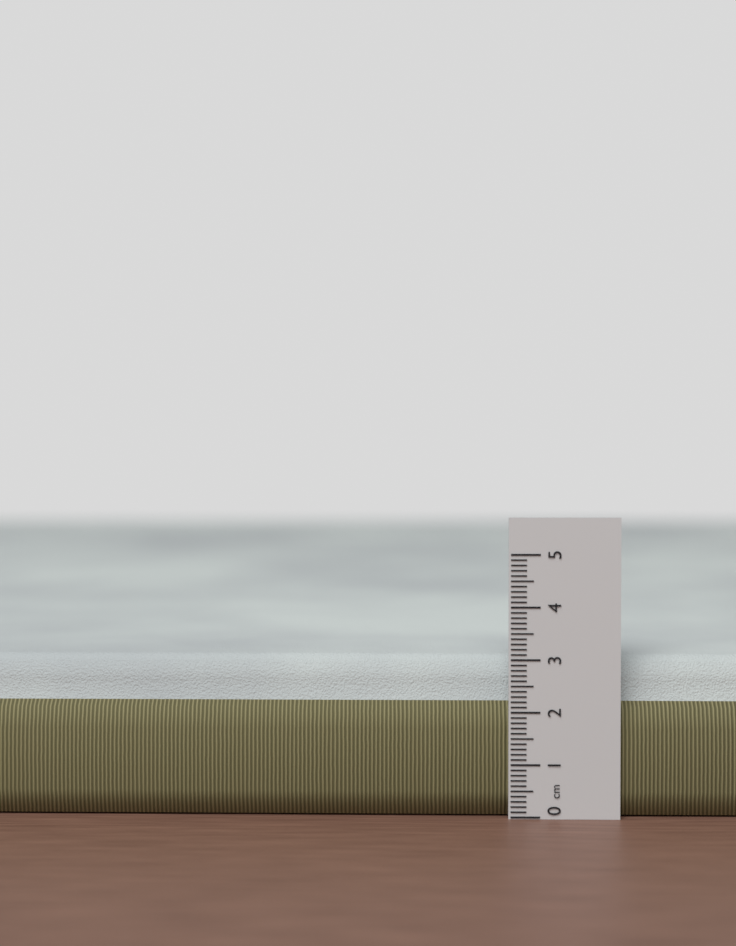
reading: 3.0 cm
